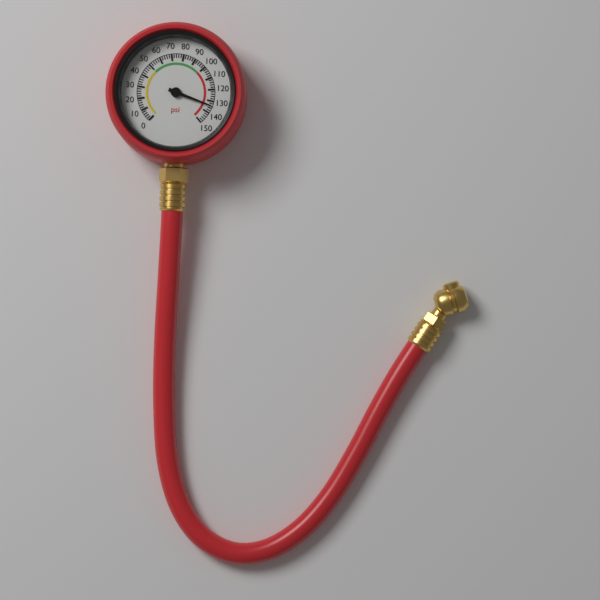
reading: 134 psi
